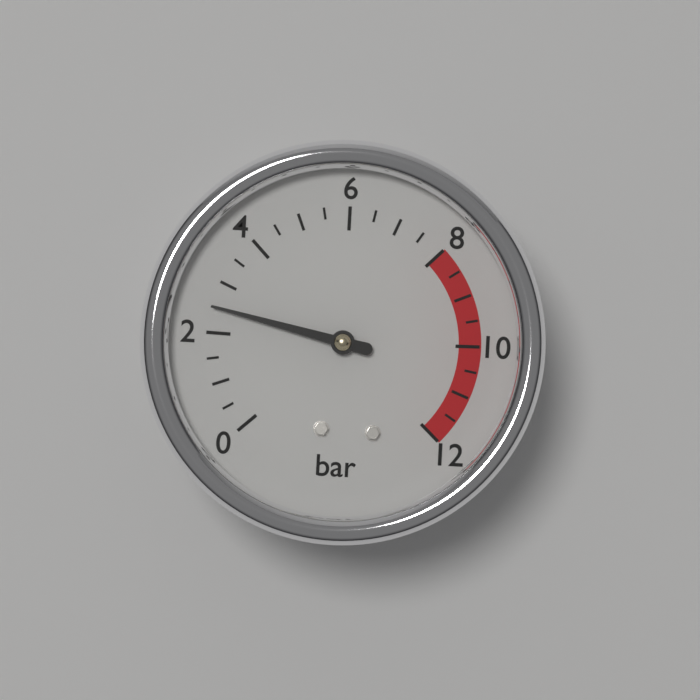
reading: 2.5 bar
